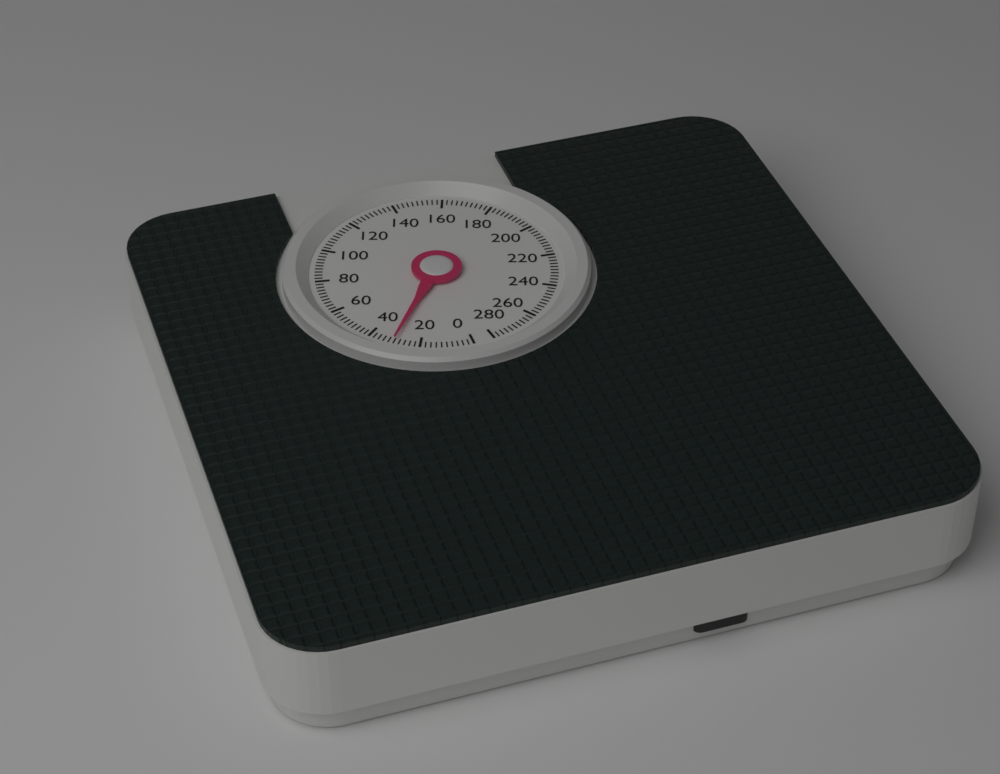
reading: 30 (no unit)
